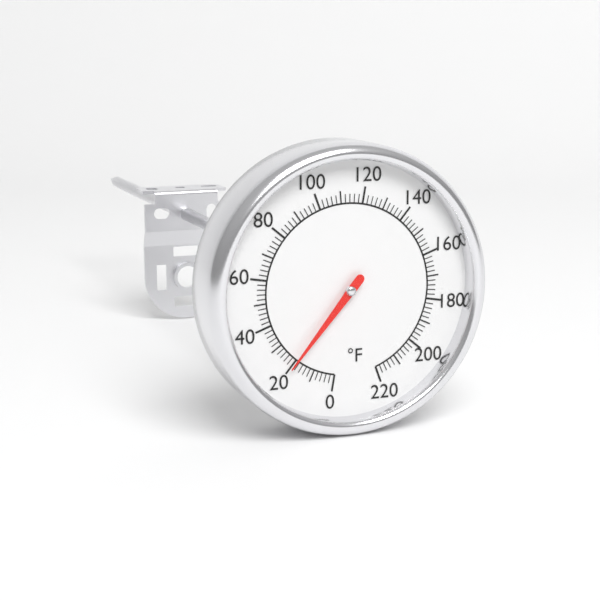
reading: 20 °F
